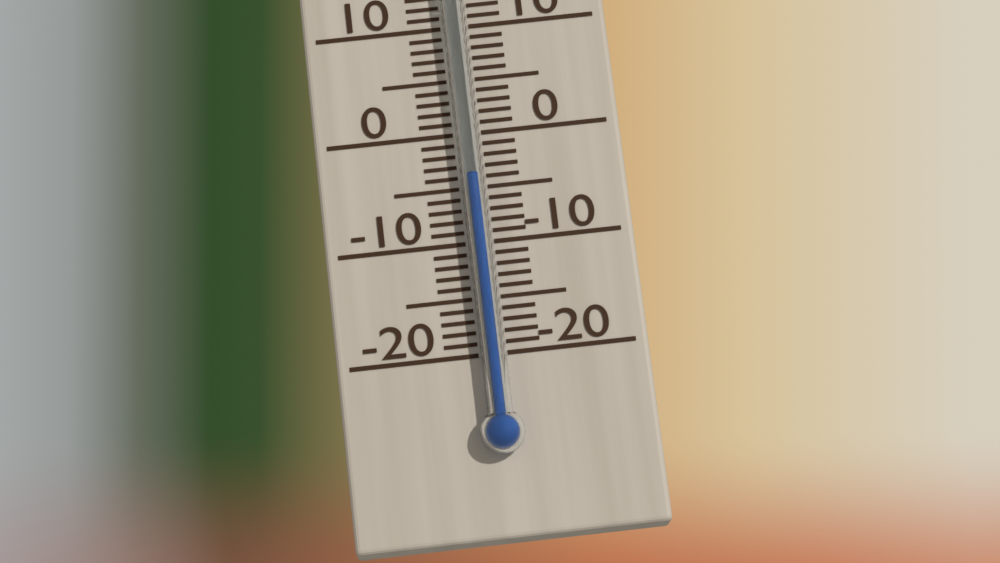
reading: -4 °C
